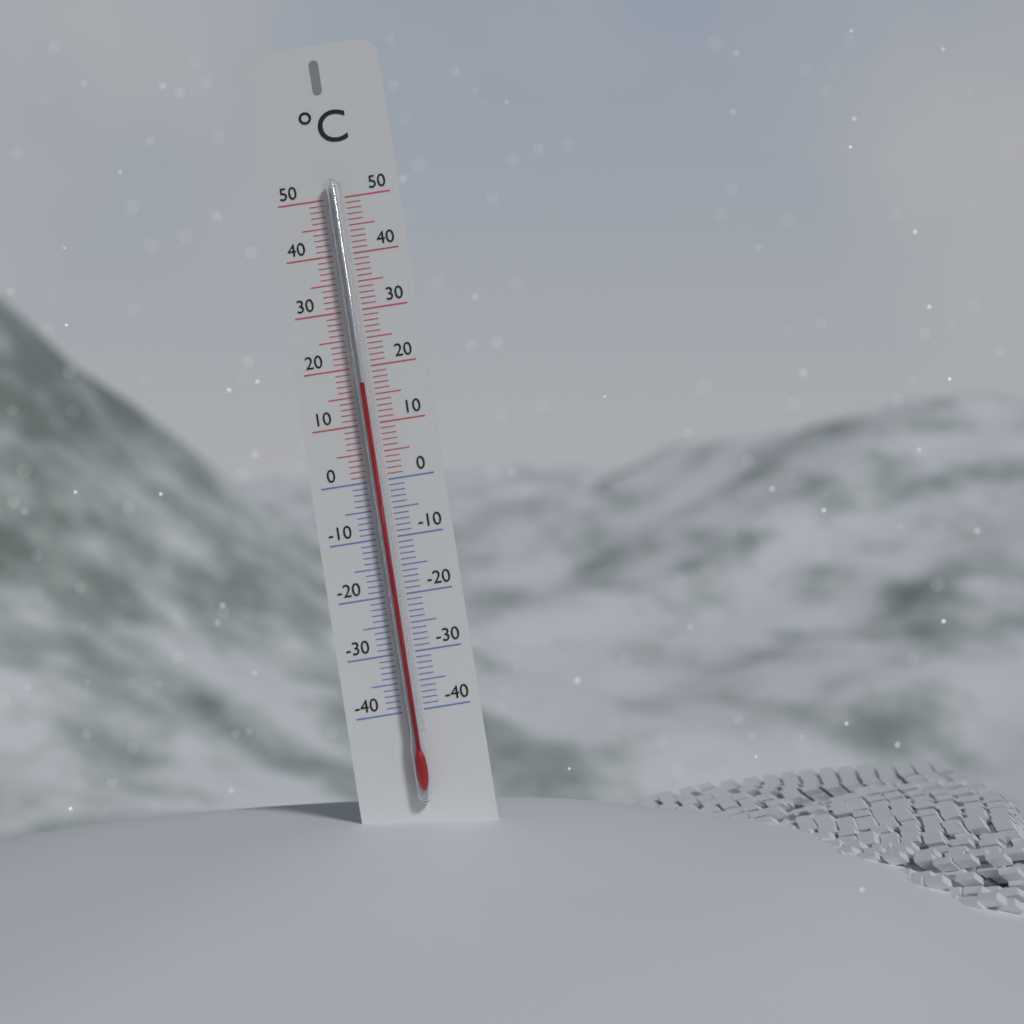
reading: 17 °C
